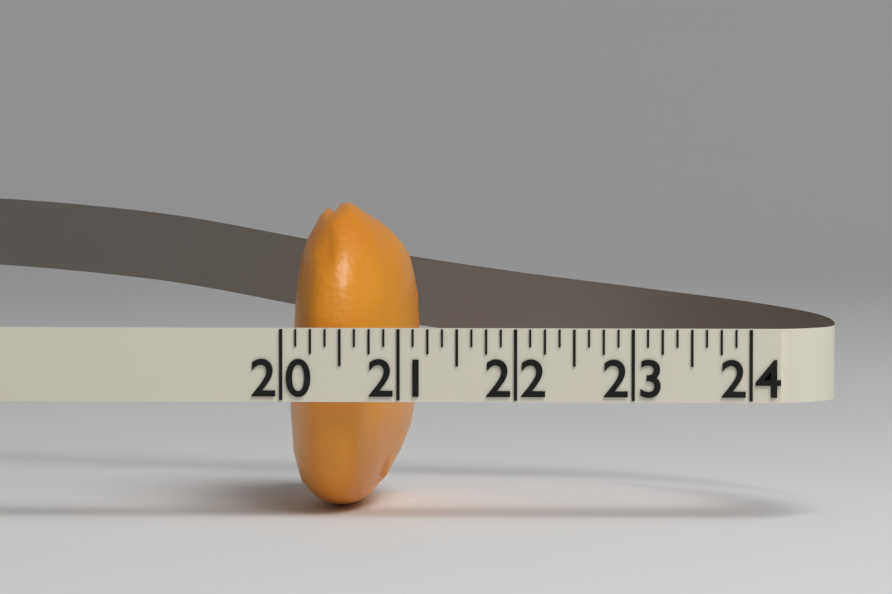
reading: 21.125 (no unit)
